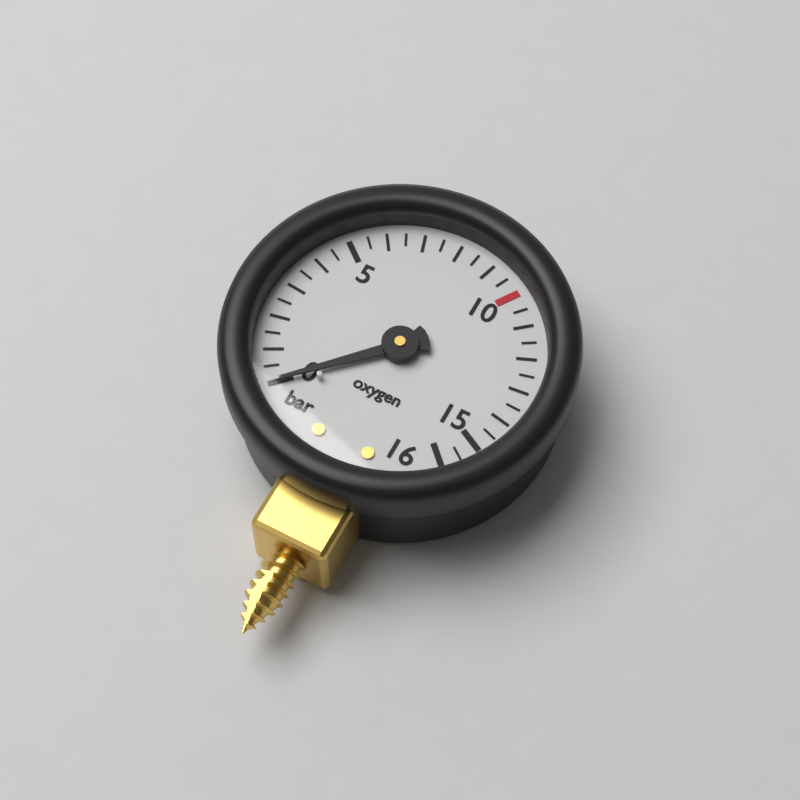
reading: 0.0 bar
